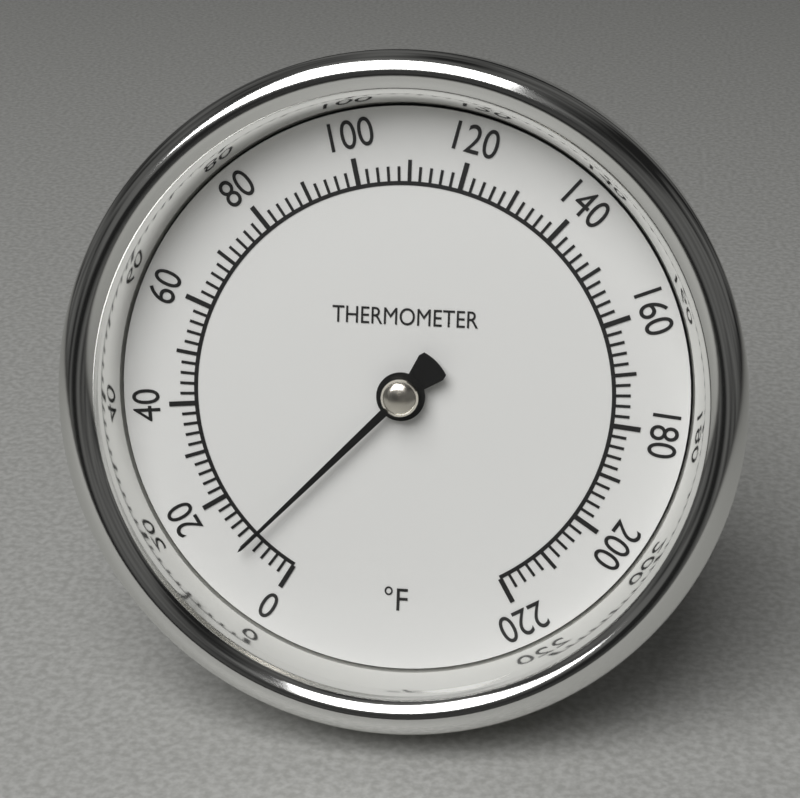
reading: 10 °F
